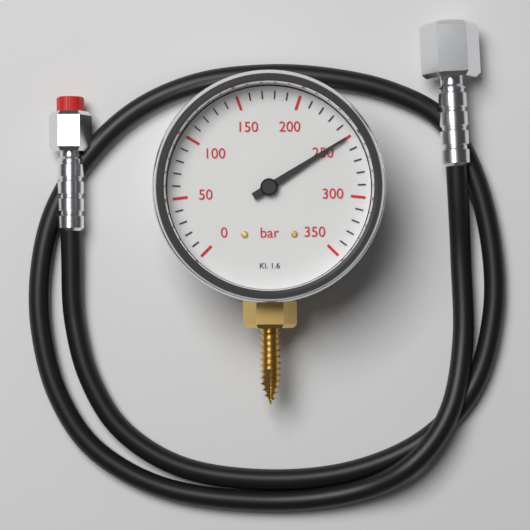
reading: 250 bar
